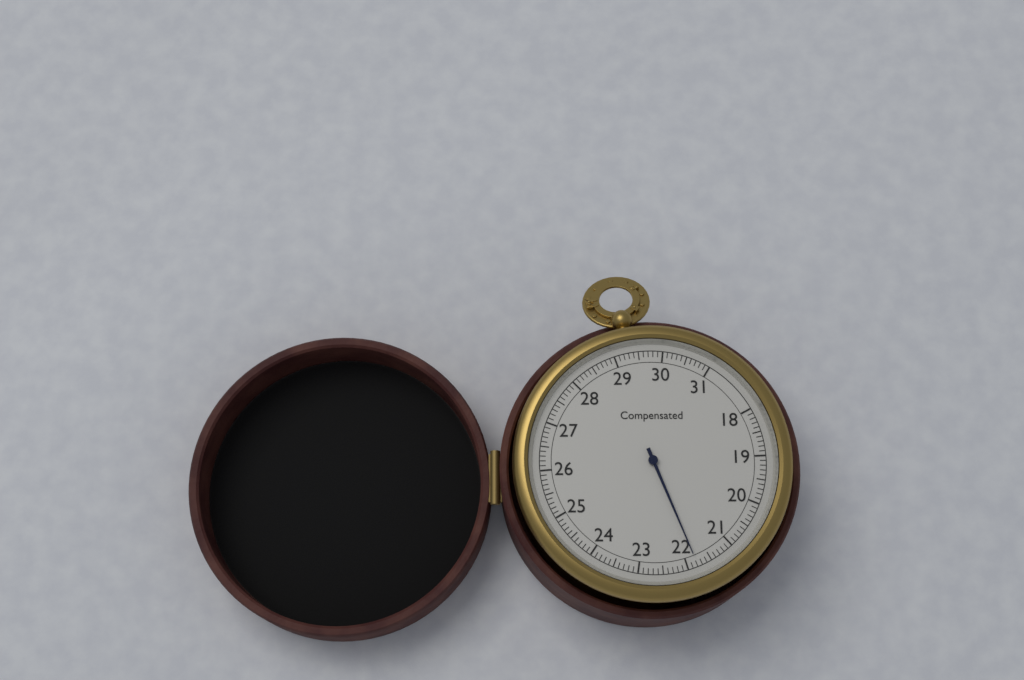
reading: 21.8 (no unit)
